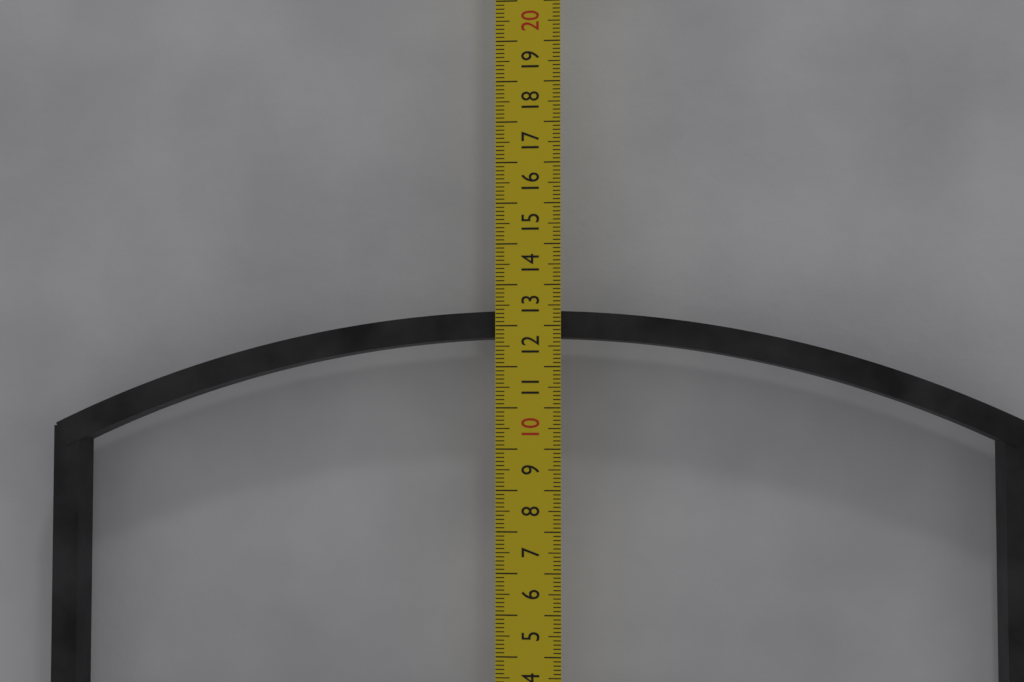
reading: 12.4 cm
